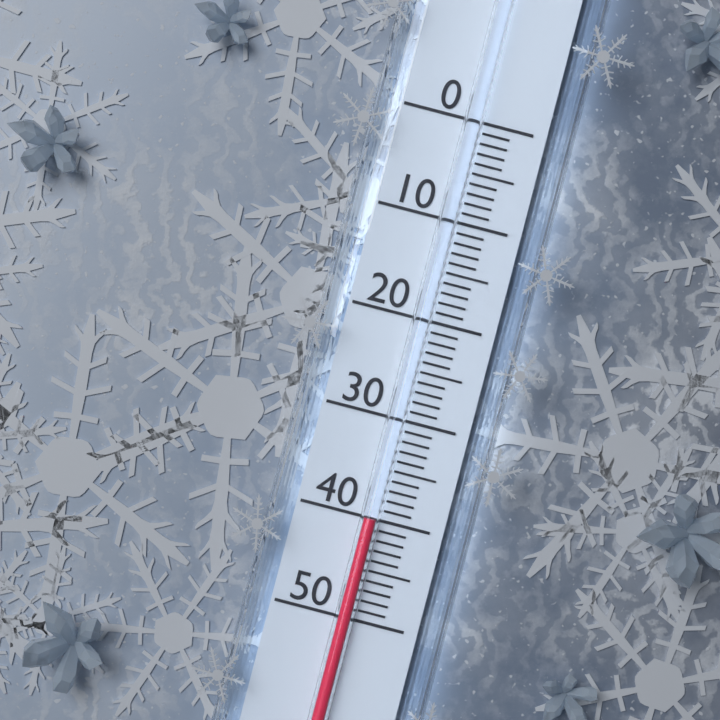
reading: 40 (no unit)
